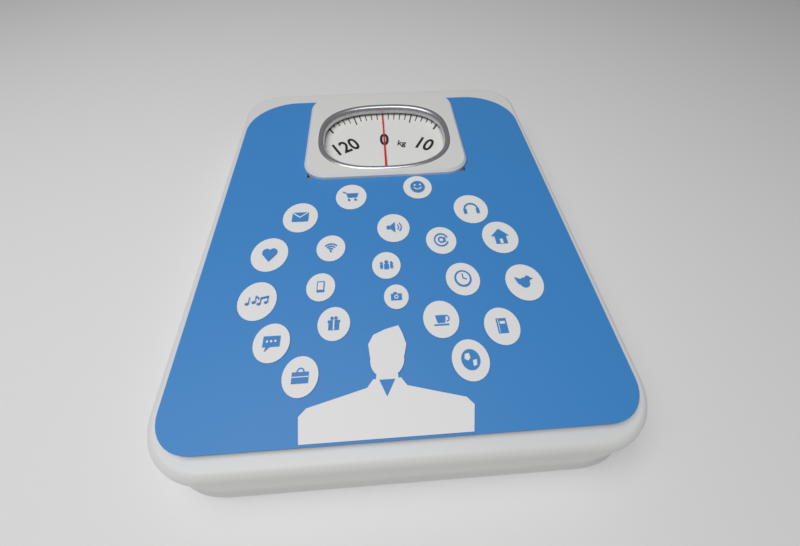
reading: 0 kg
